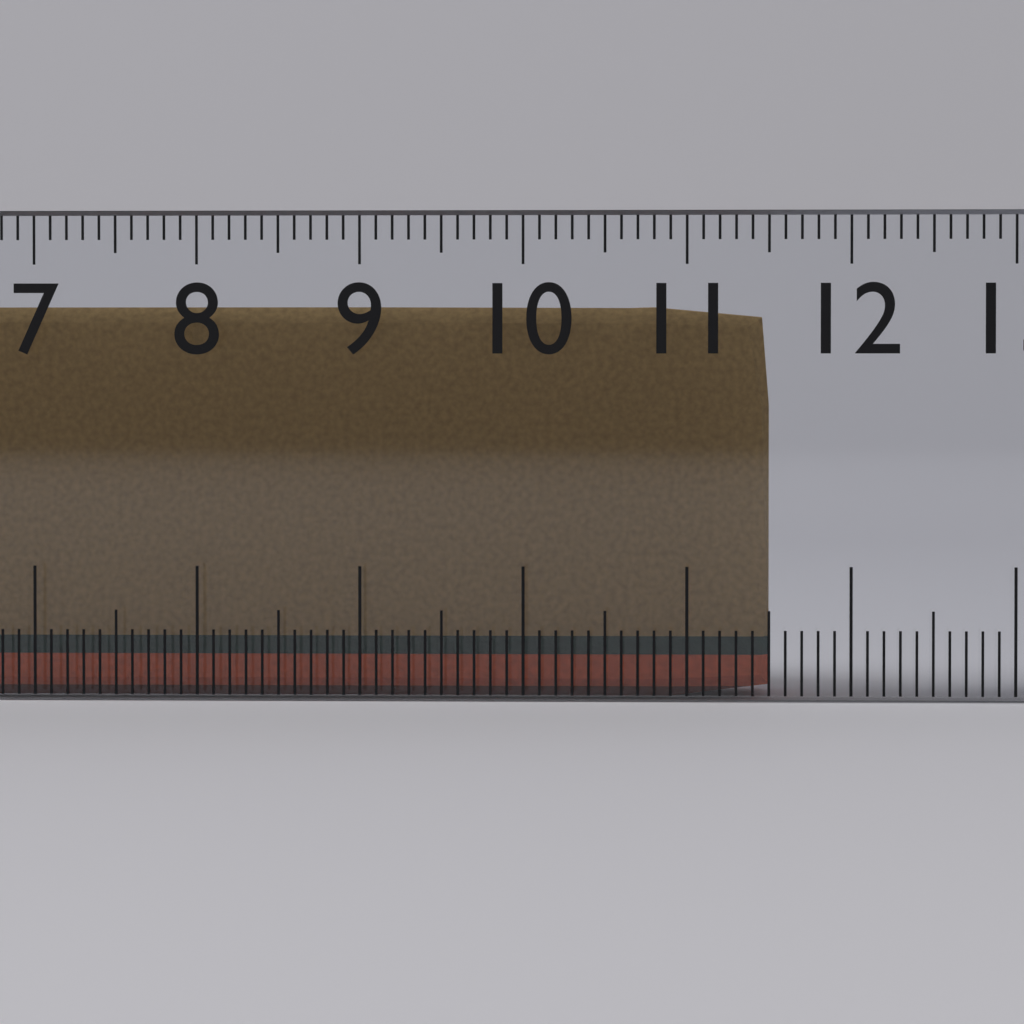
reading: 11.5 cm
